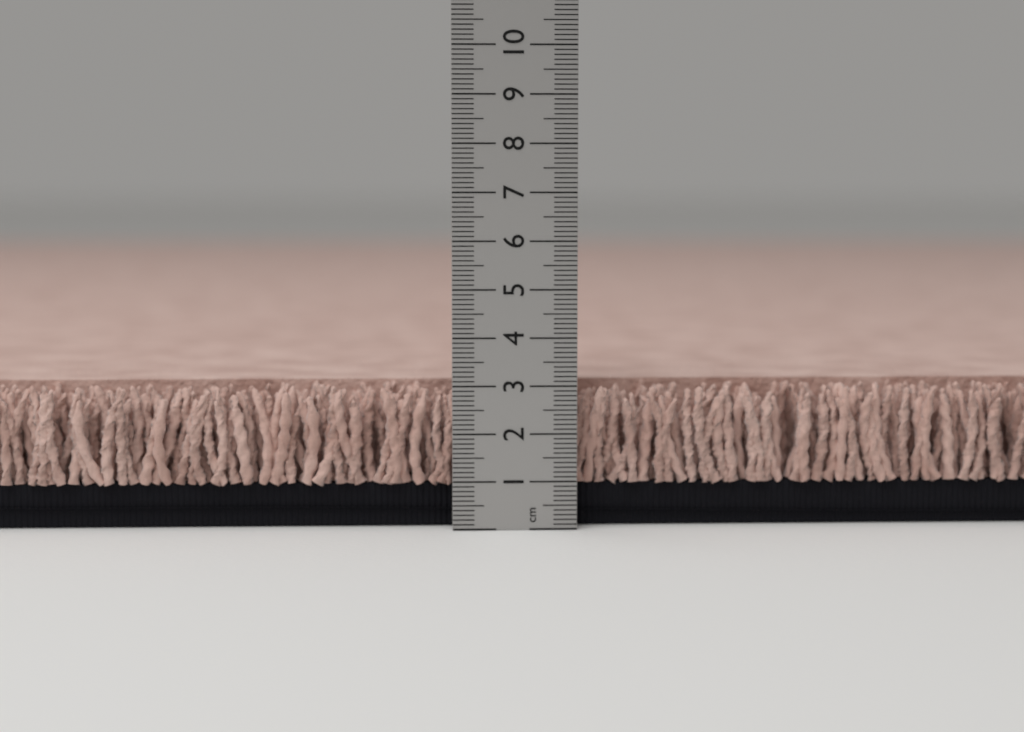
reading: 3.0 cm
